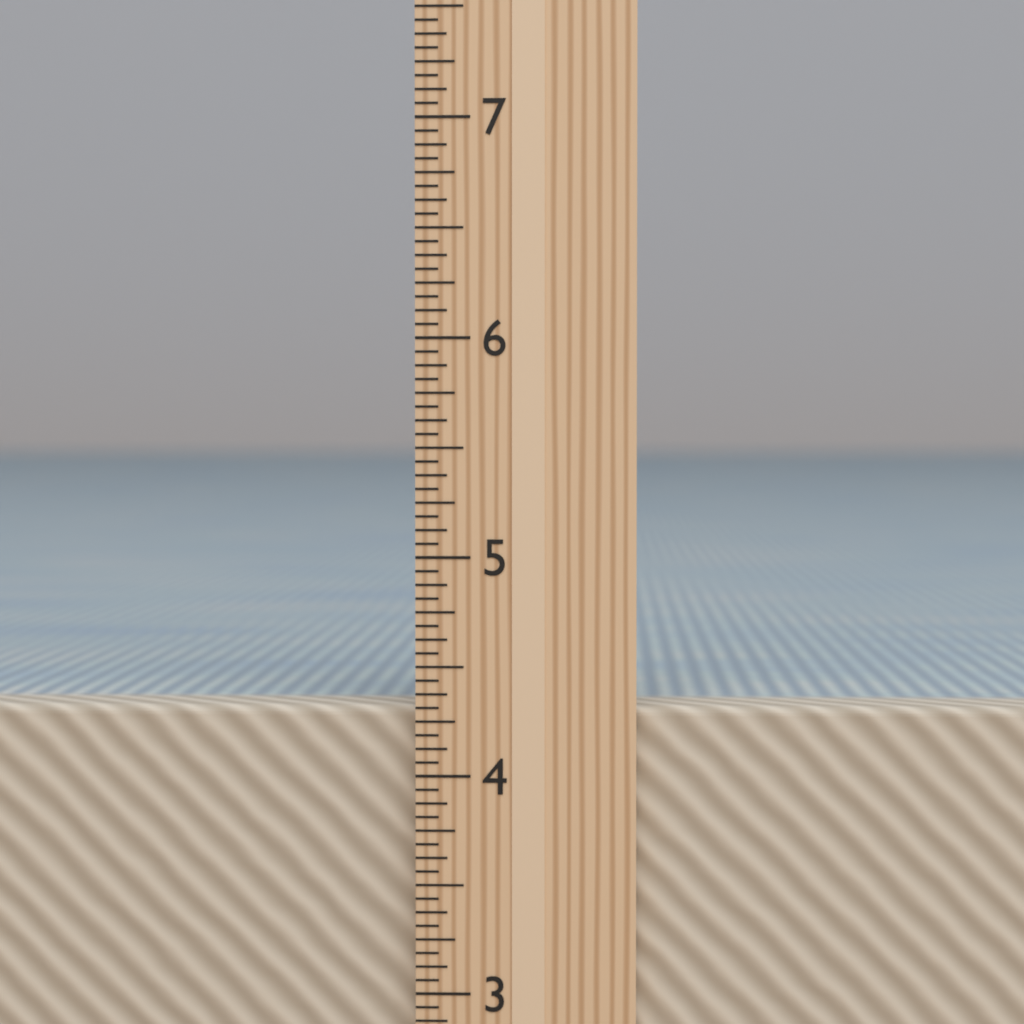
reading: 4.3125 in
